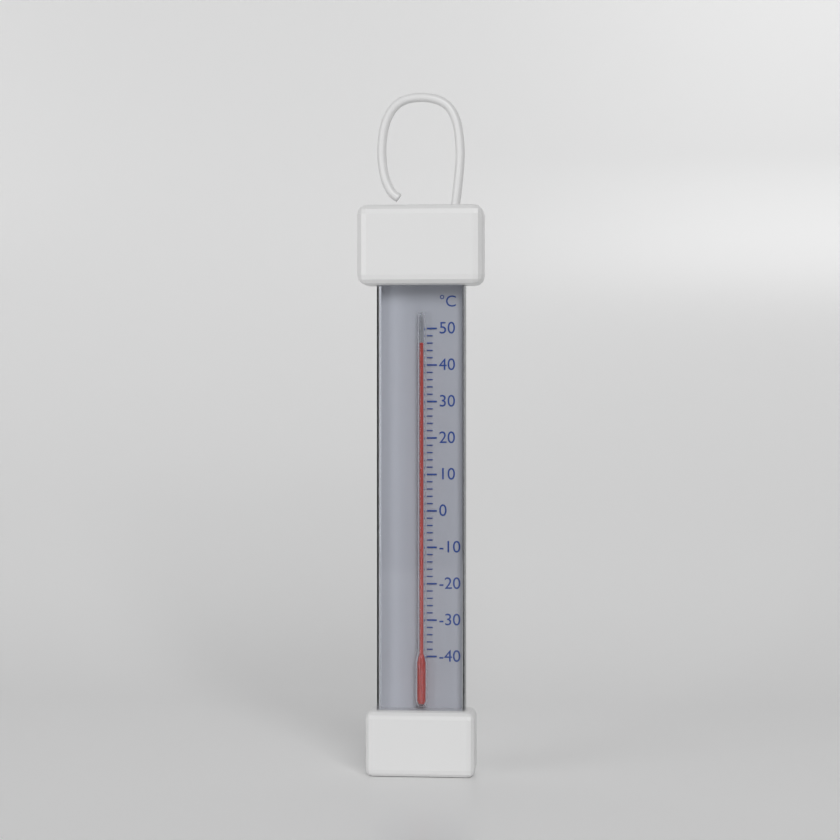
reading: 46 °C
